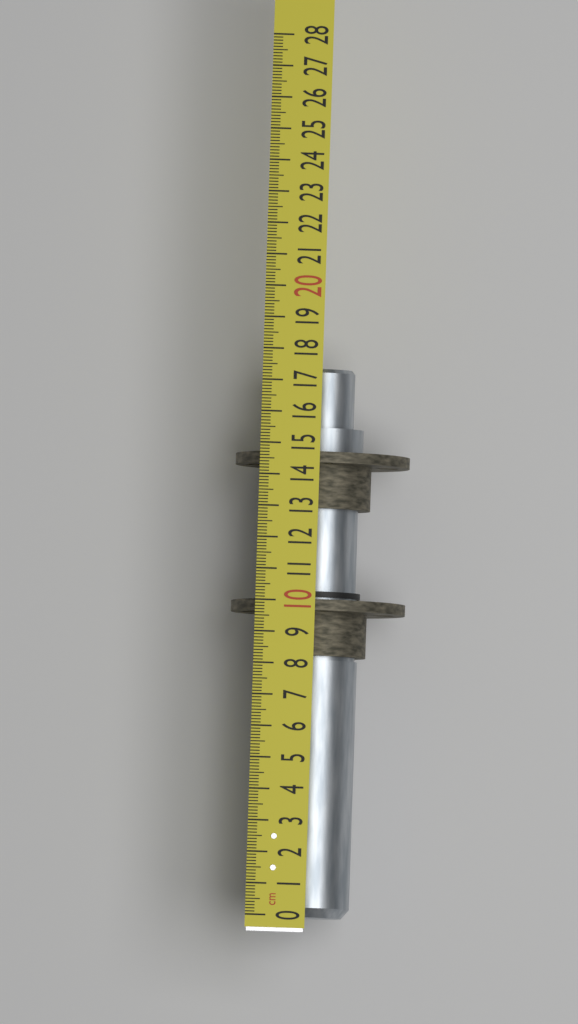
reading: 17.5 cm
